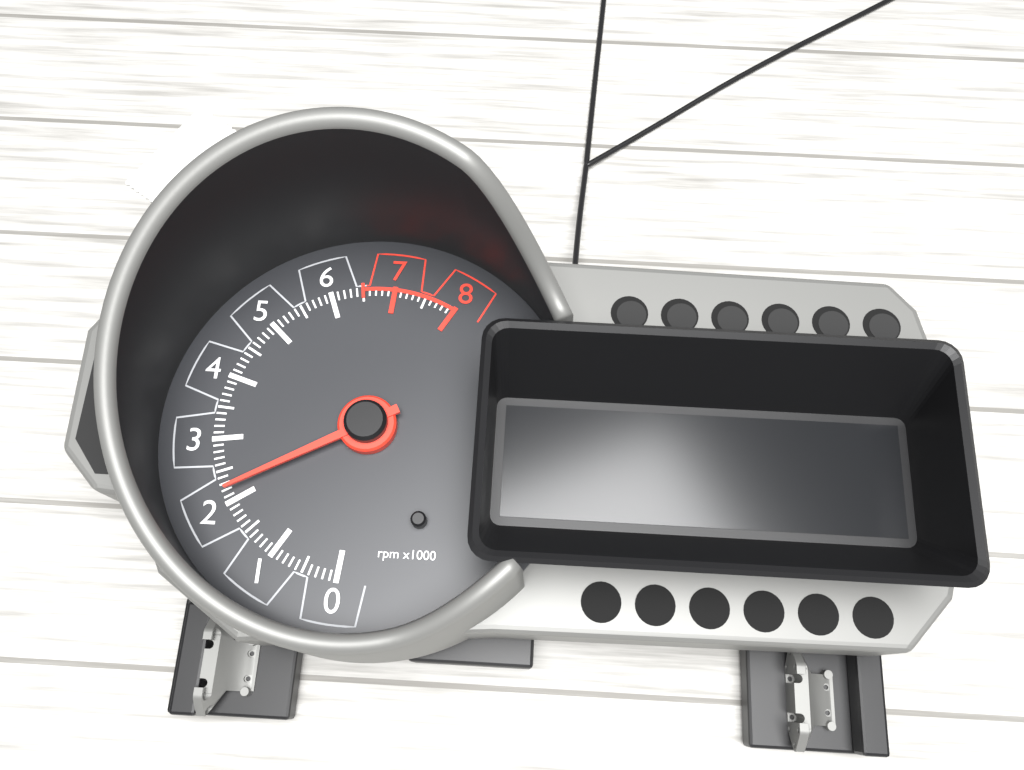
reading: 2200 rpm
